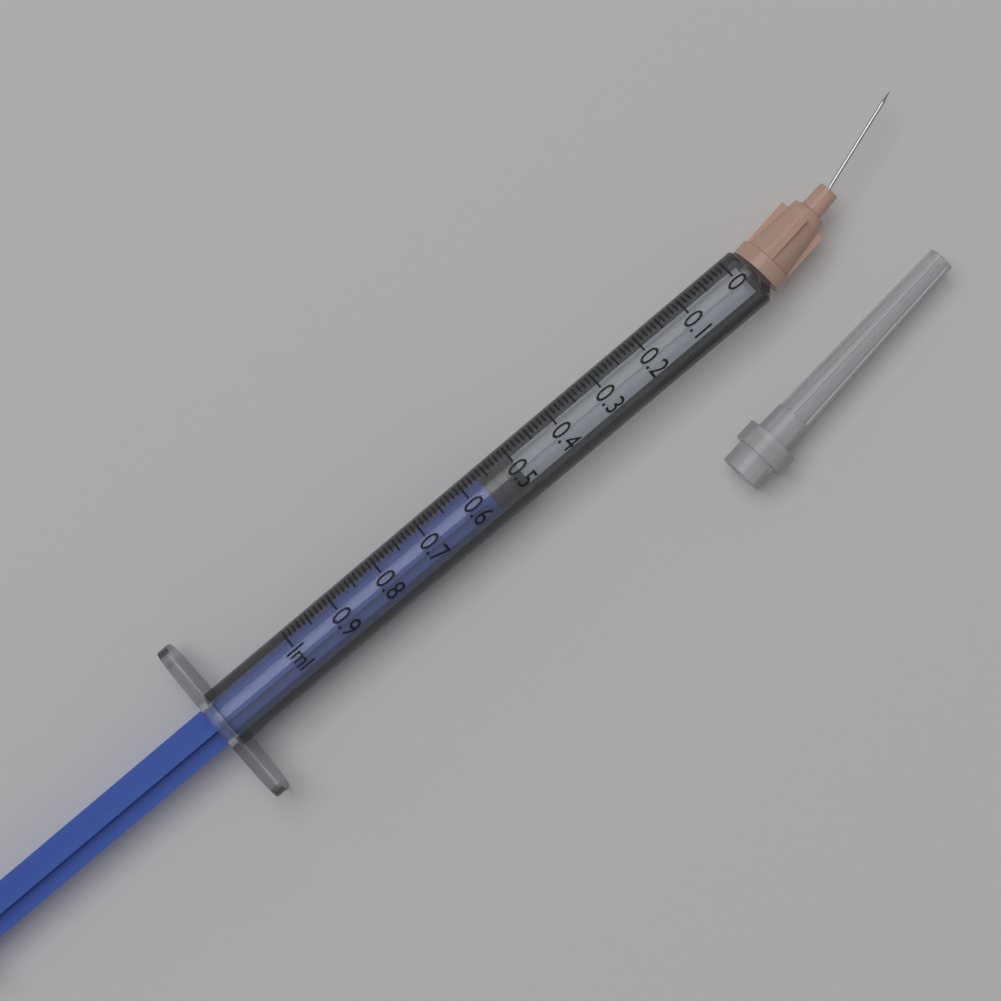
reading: 0.50 ml
